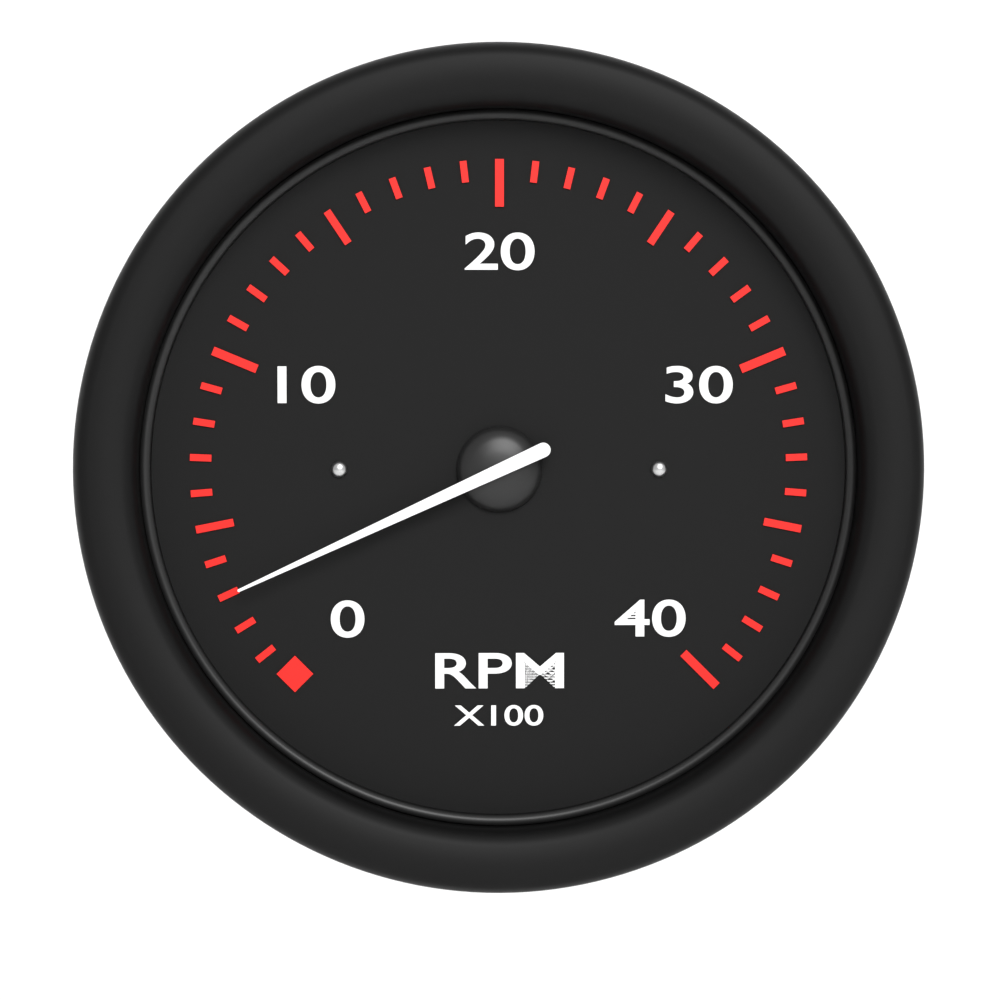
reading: 3 RPM x100
